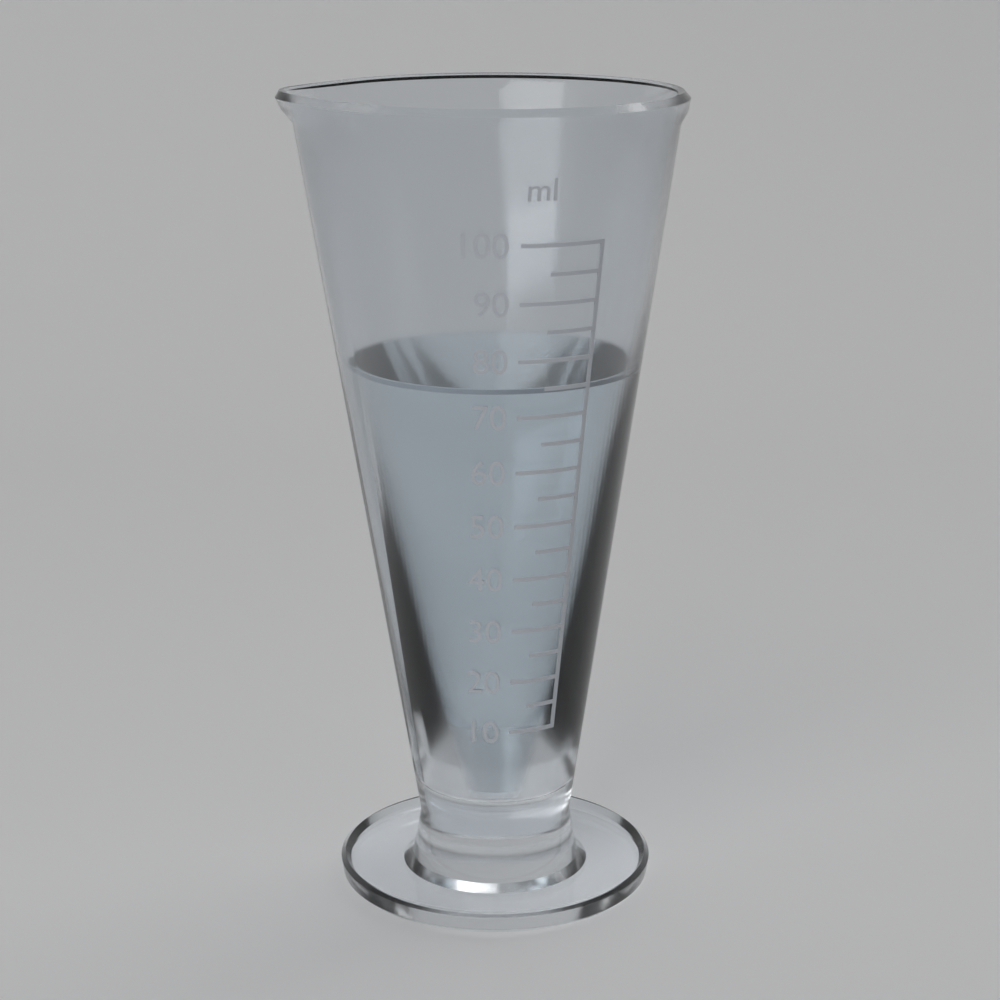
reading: 75 ml
